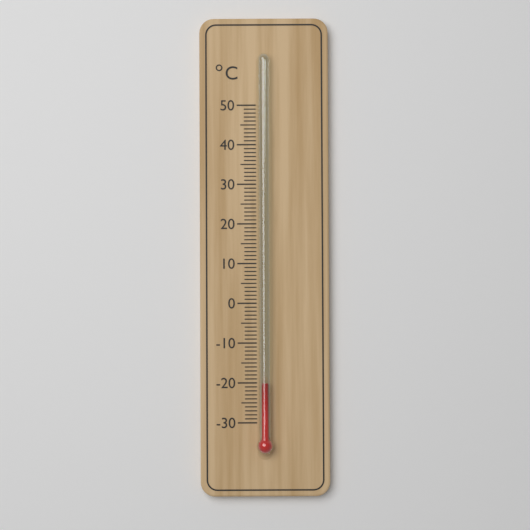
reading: -20 °C
